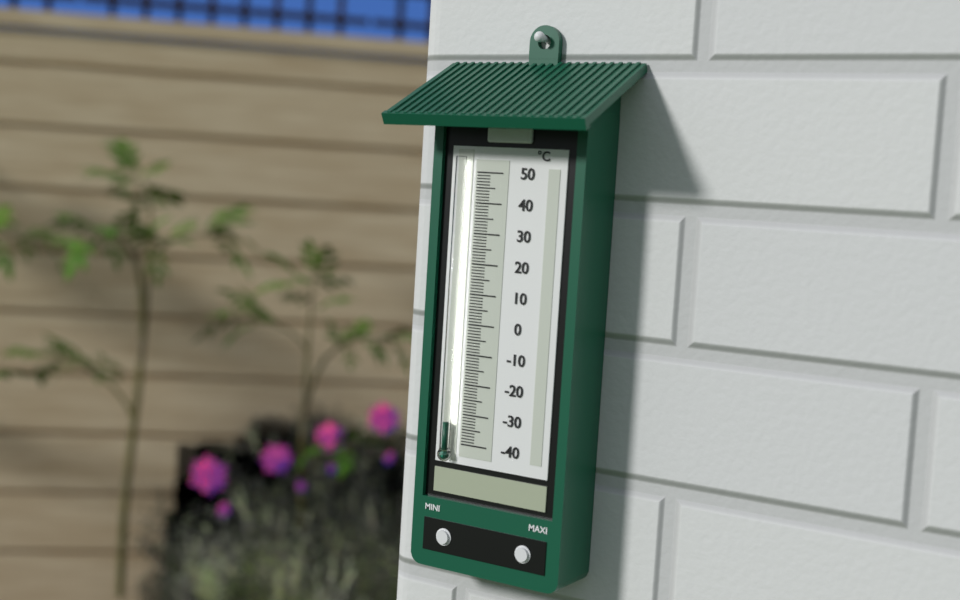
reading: -33 °C
